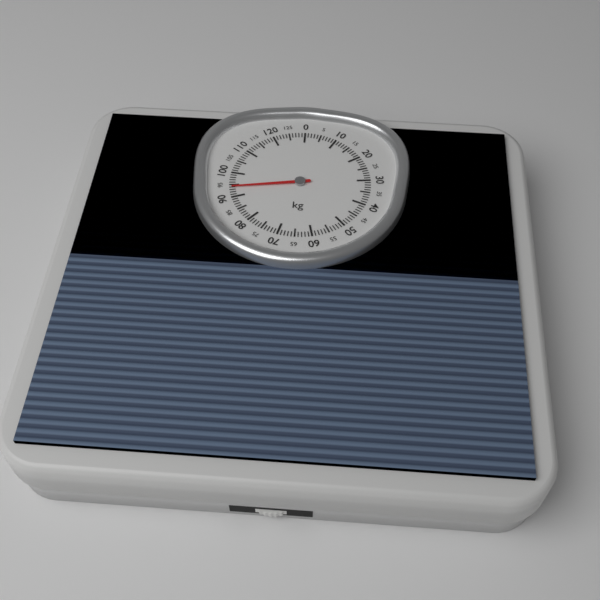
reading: 94 kg
